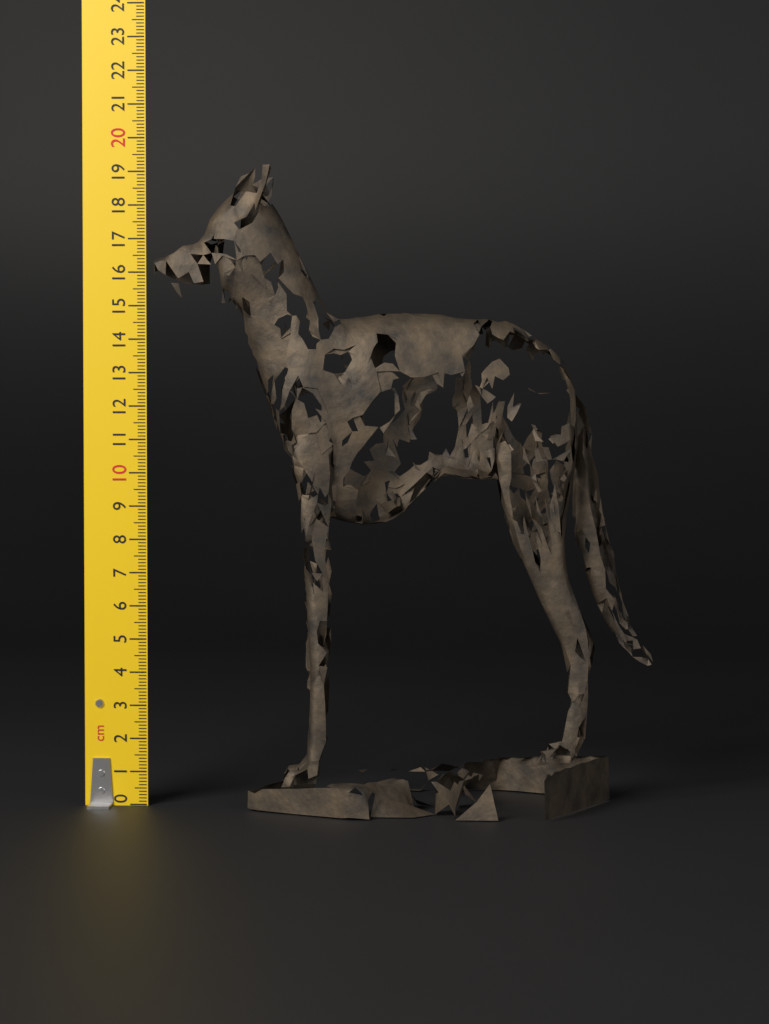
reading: 19.1 cm
